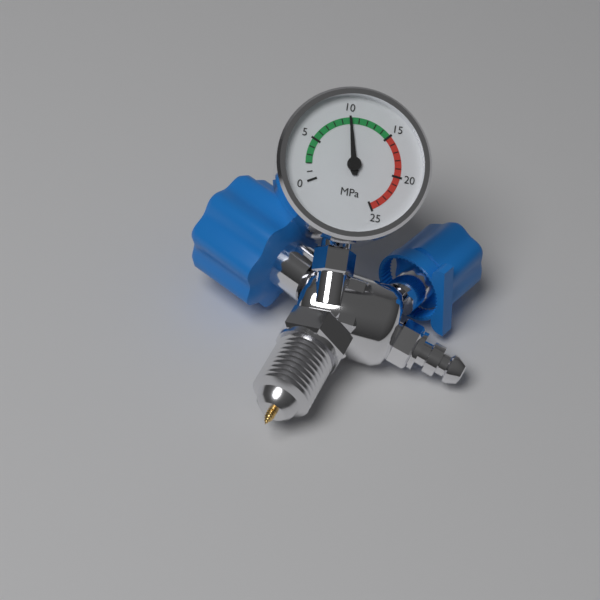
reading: 10 MPa
